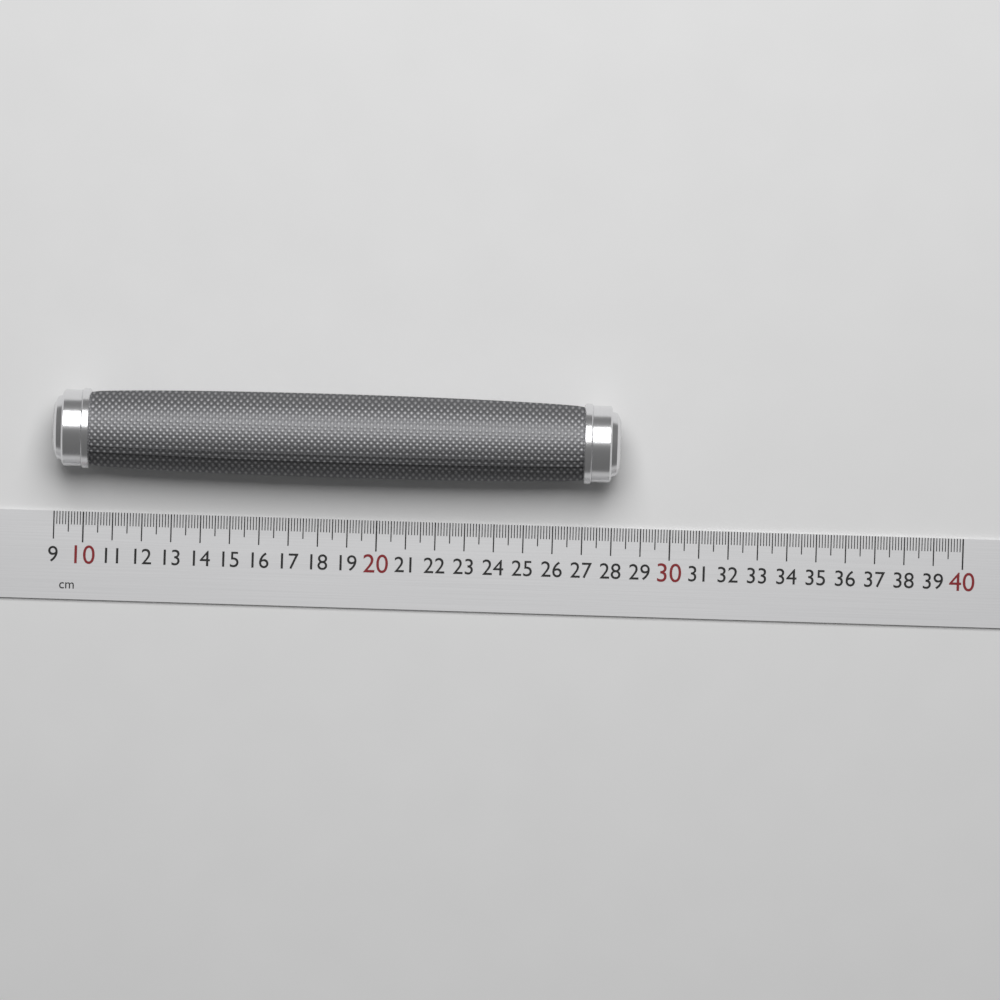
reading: 28.2 cm
